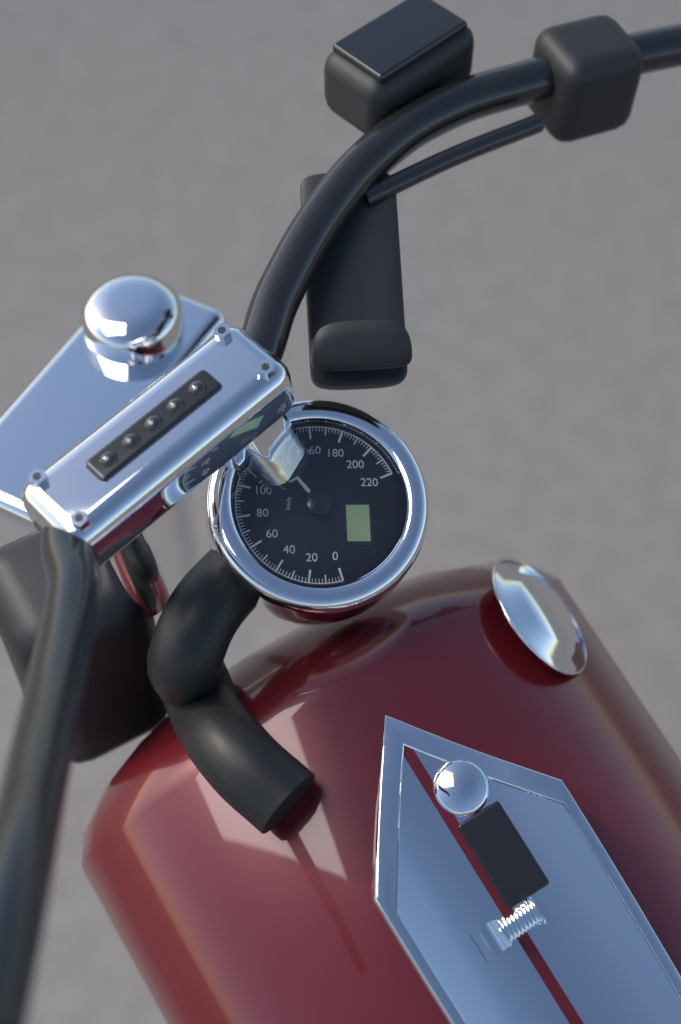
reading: 132 km/h
